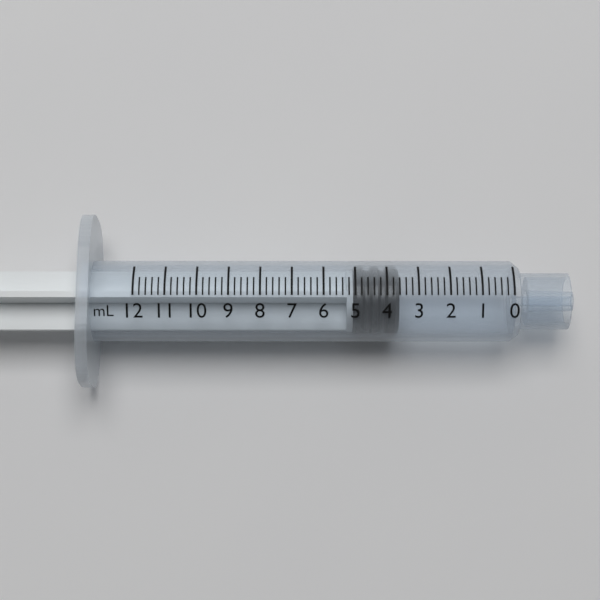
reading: 3.6 mL
